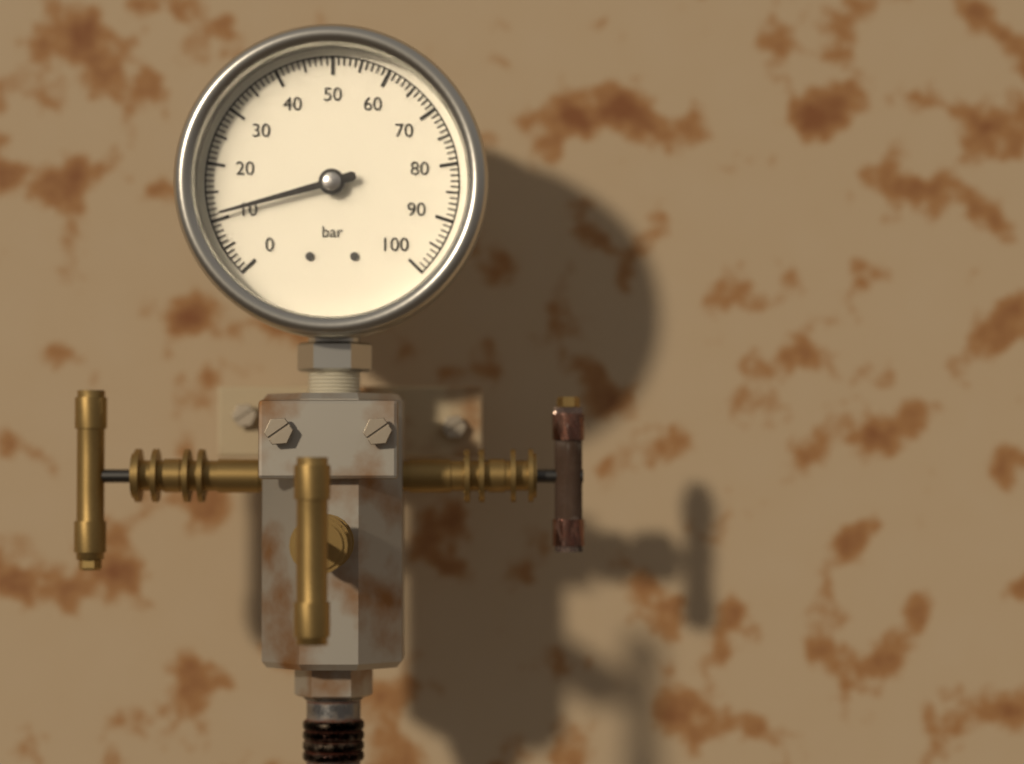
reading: 11 bar
